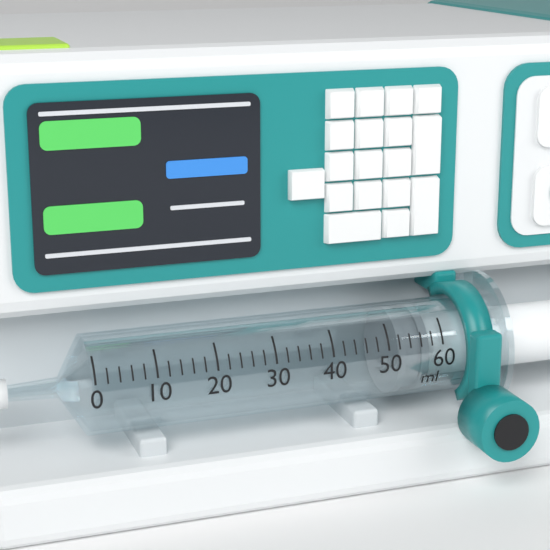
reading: 52 ml
